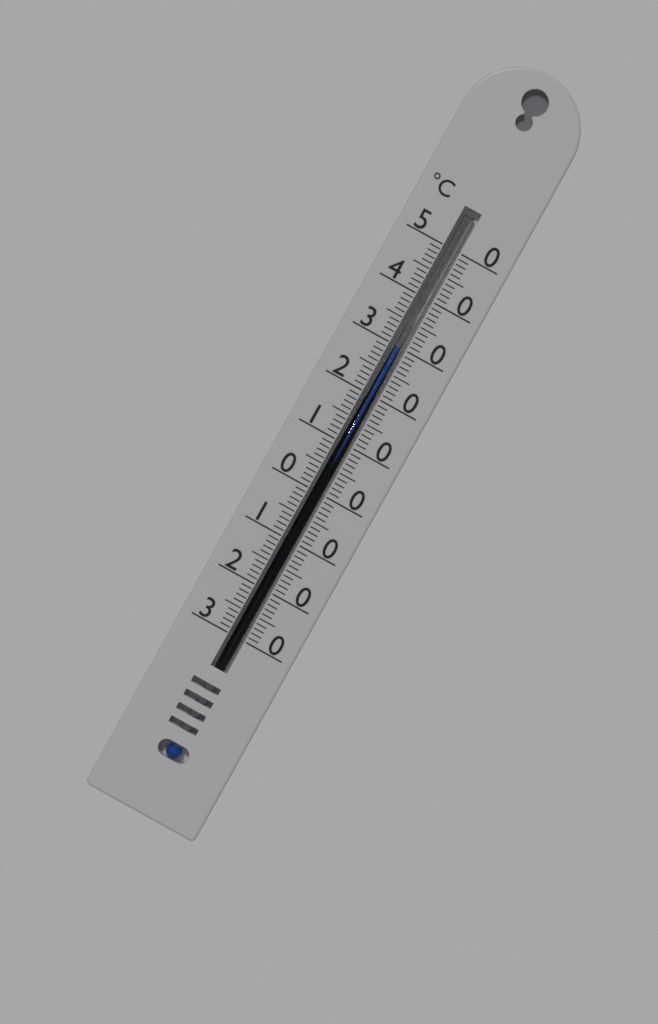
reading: 30 °C
